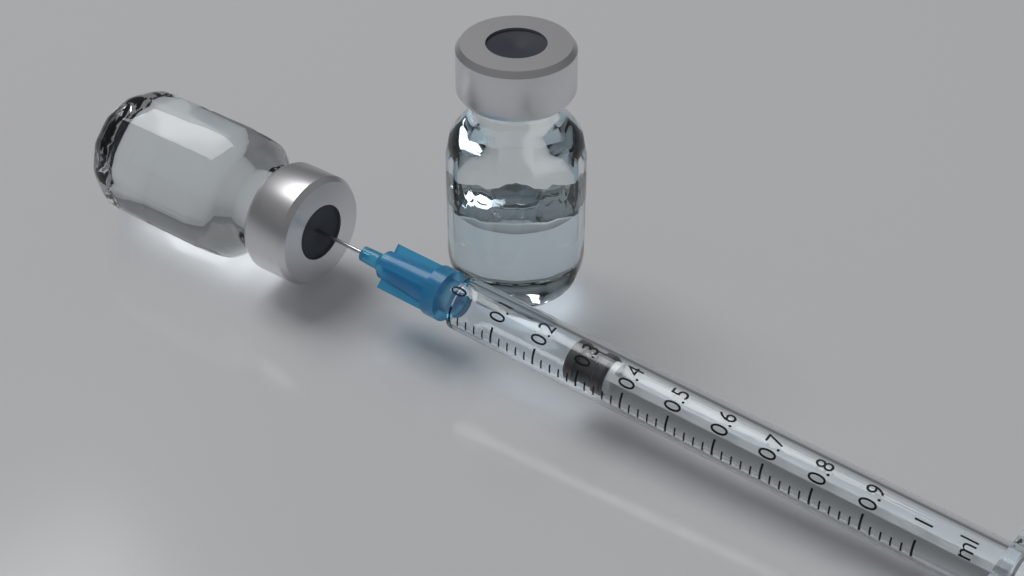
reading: 0.26 ml
